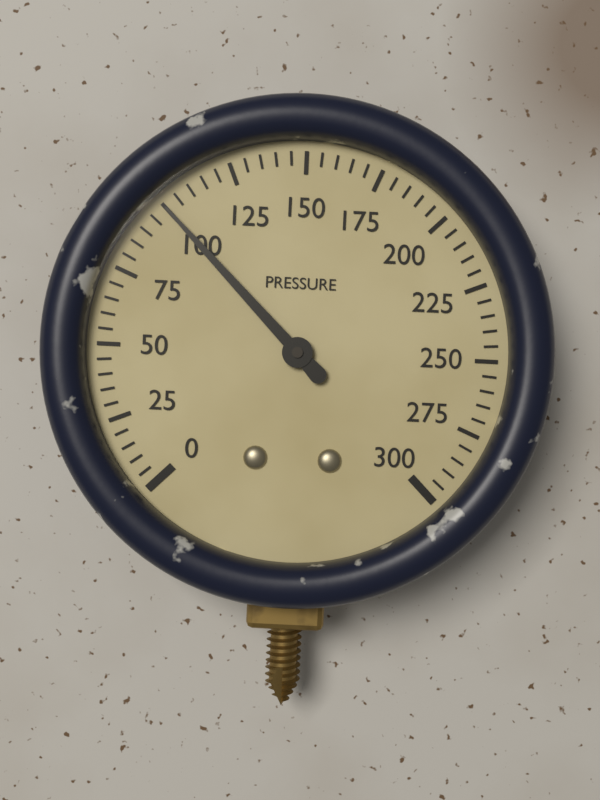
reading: 100 (no unit)
